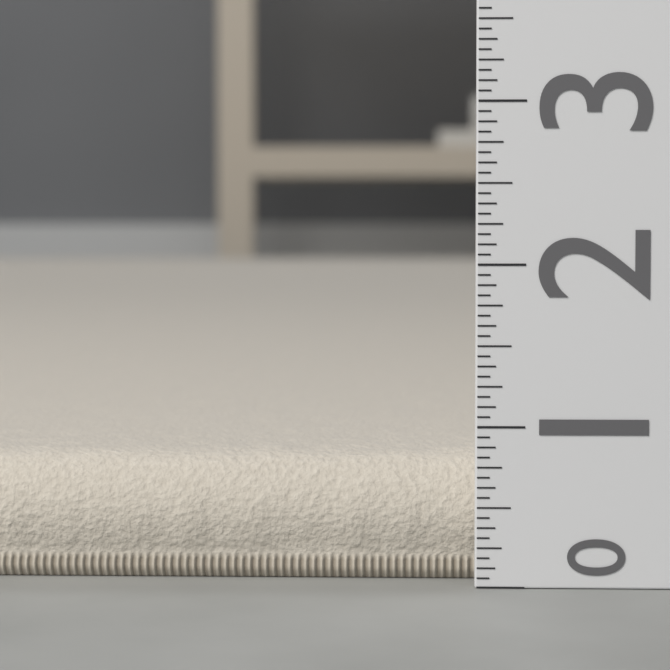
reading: 0.8125 (no unit)
